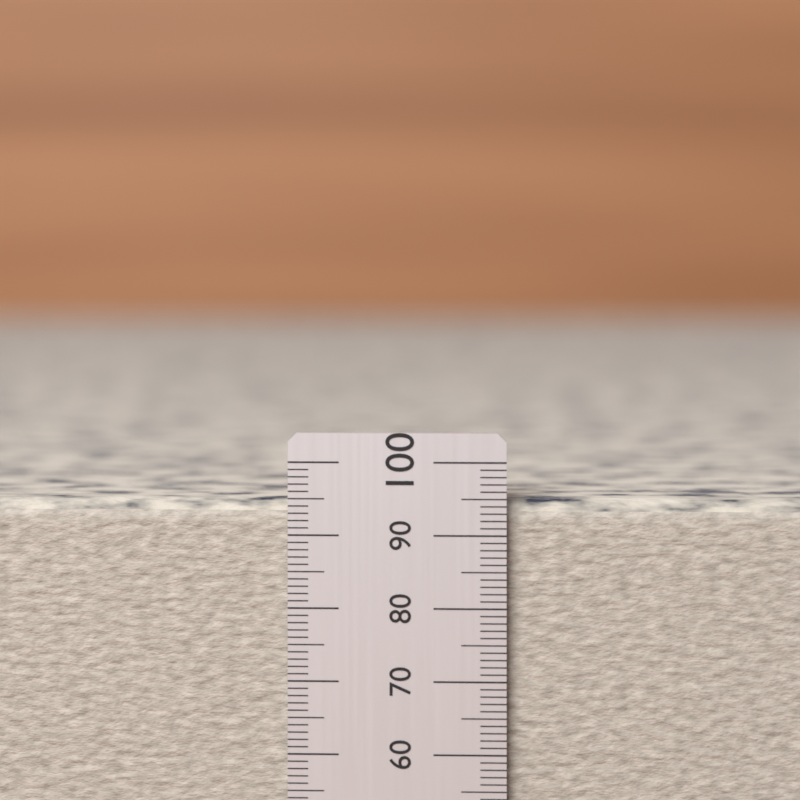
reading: 96 (no unit)
